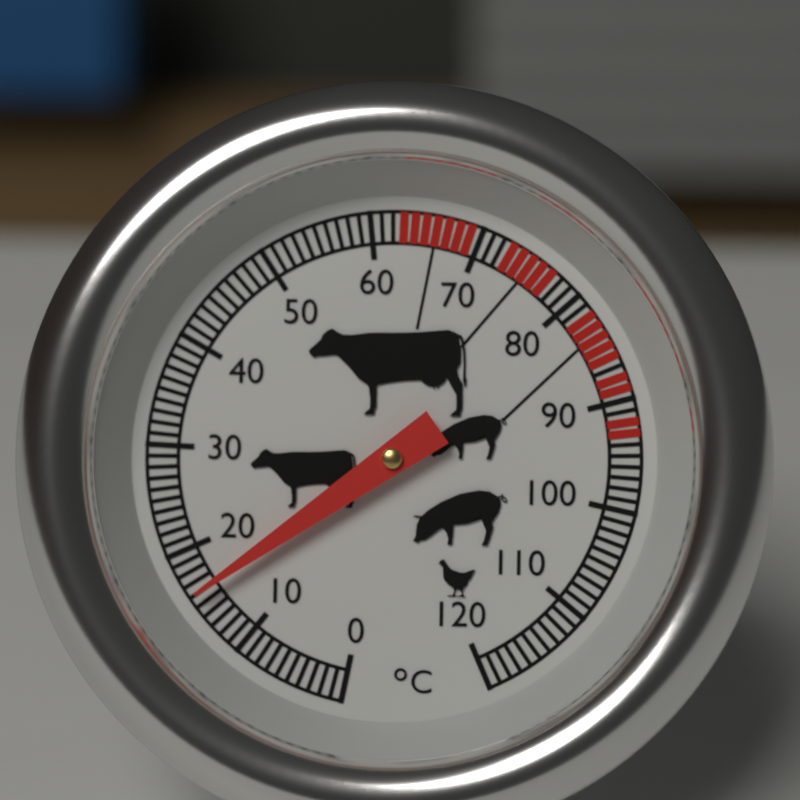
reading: 16 °C
